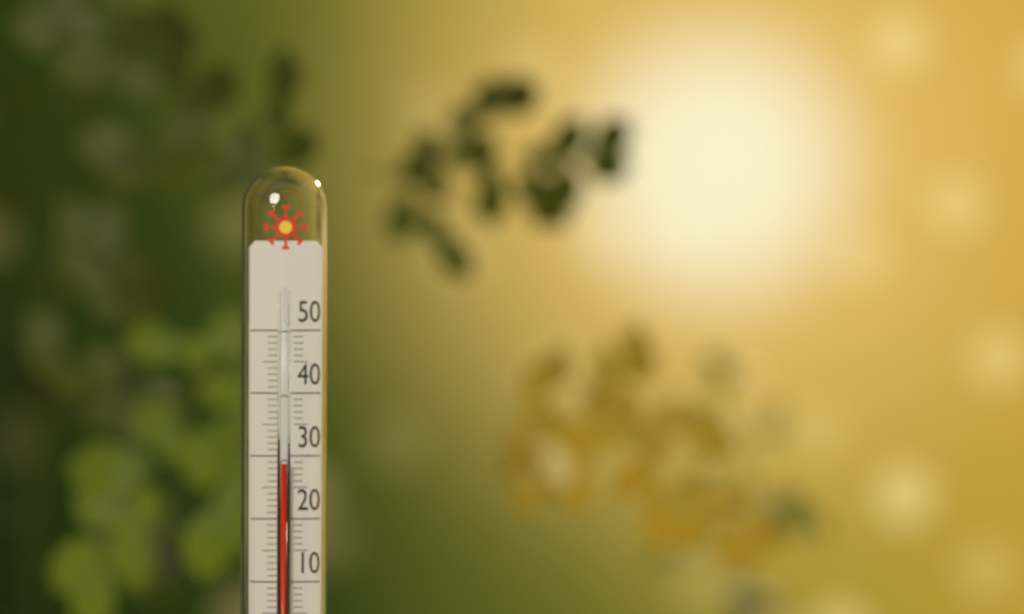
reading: 29 °C
